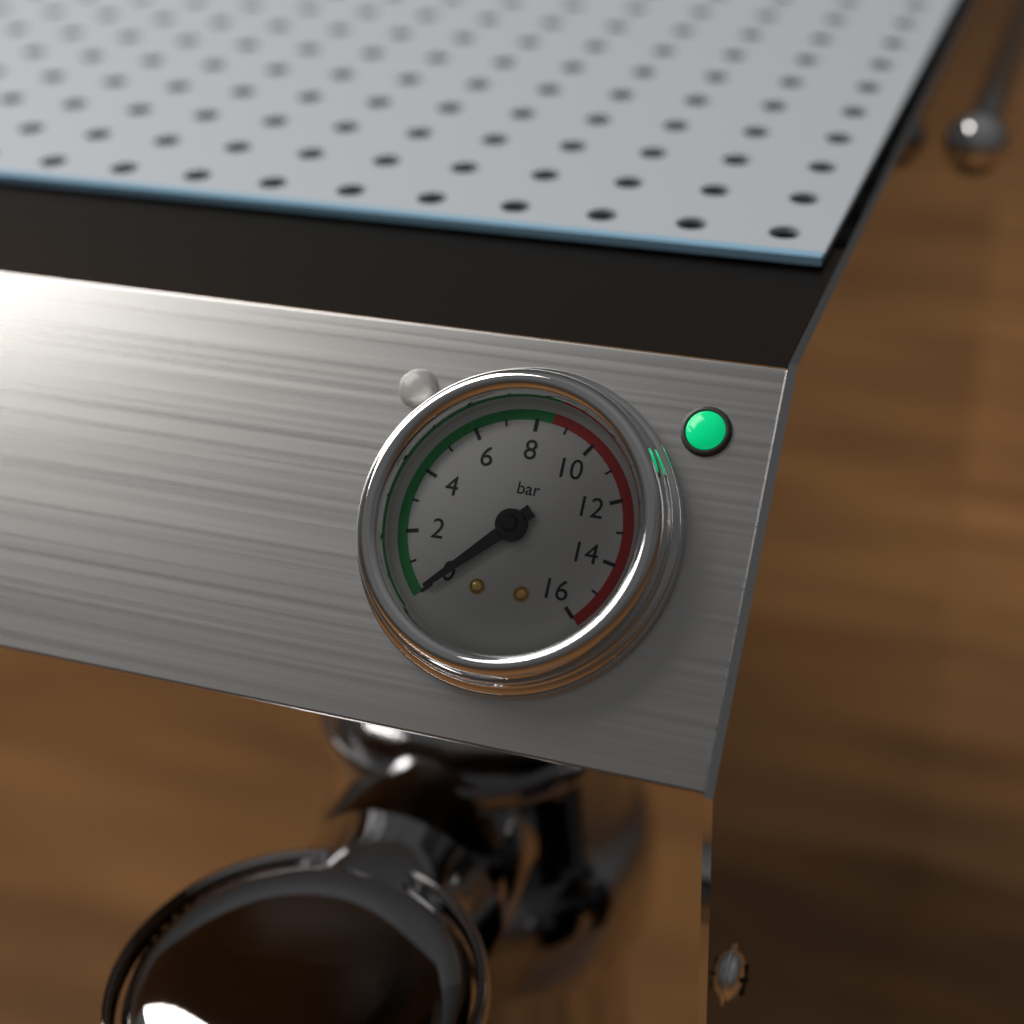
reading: 0 bar
